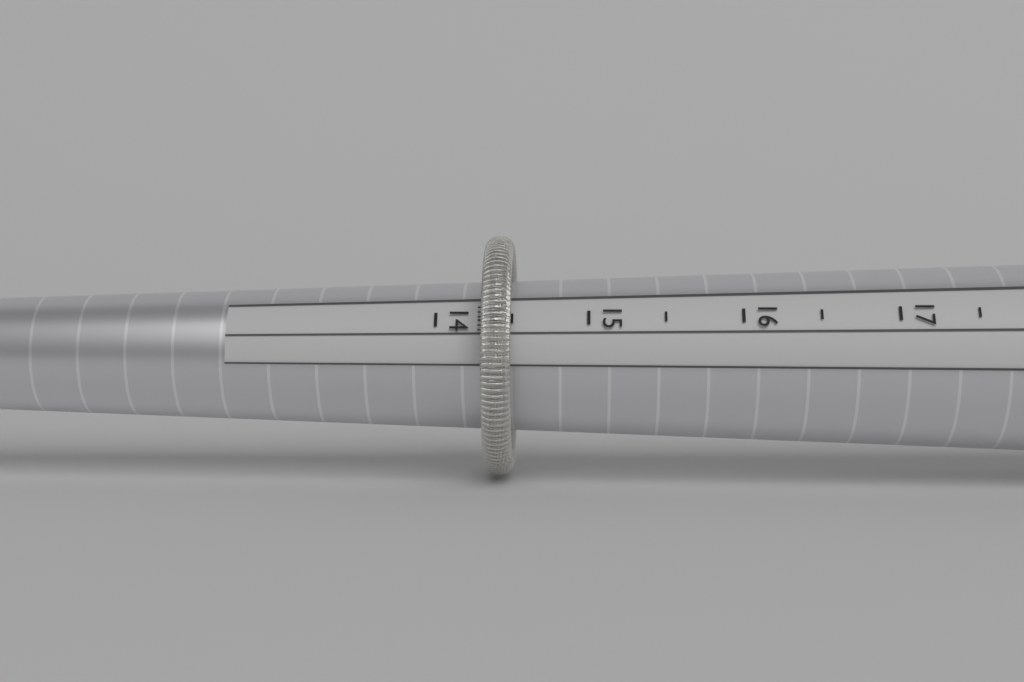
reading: 14.5 mm
